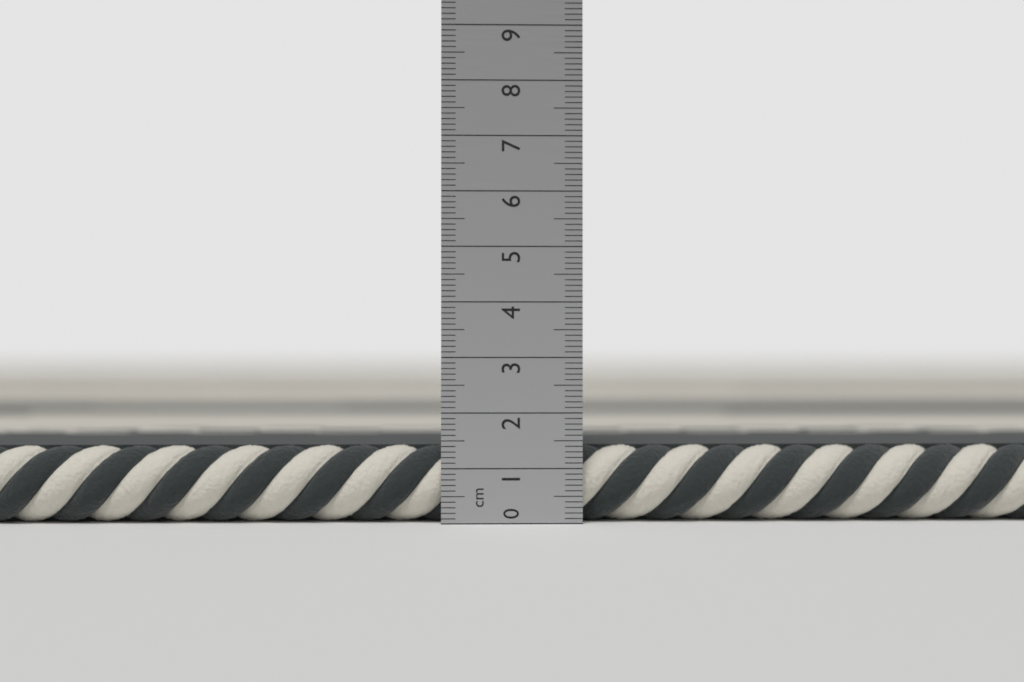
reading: 1.4 cm
